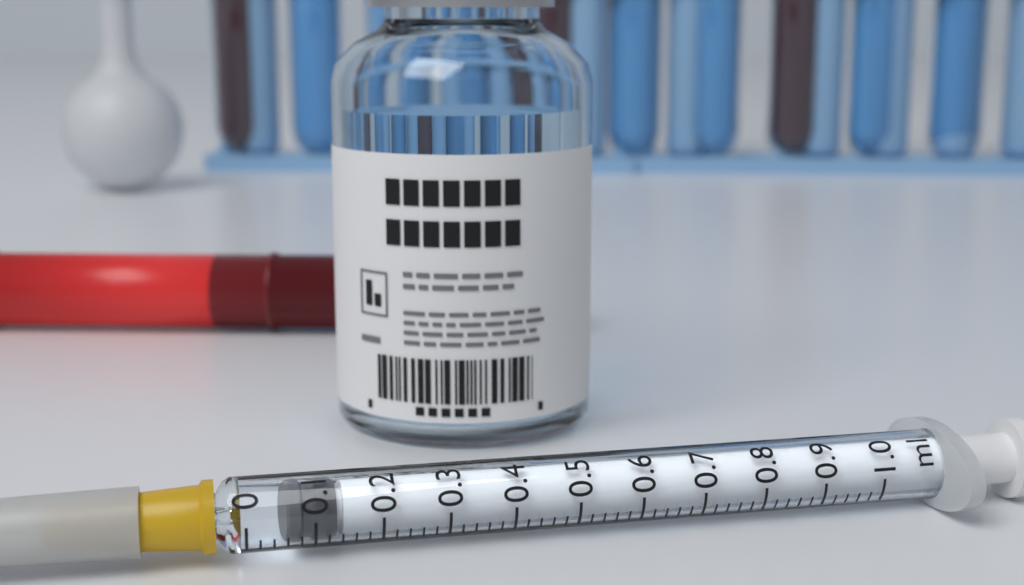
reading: 0.06 ml
